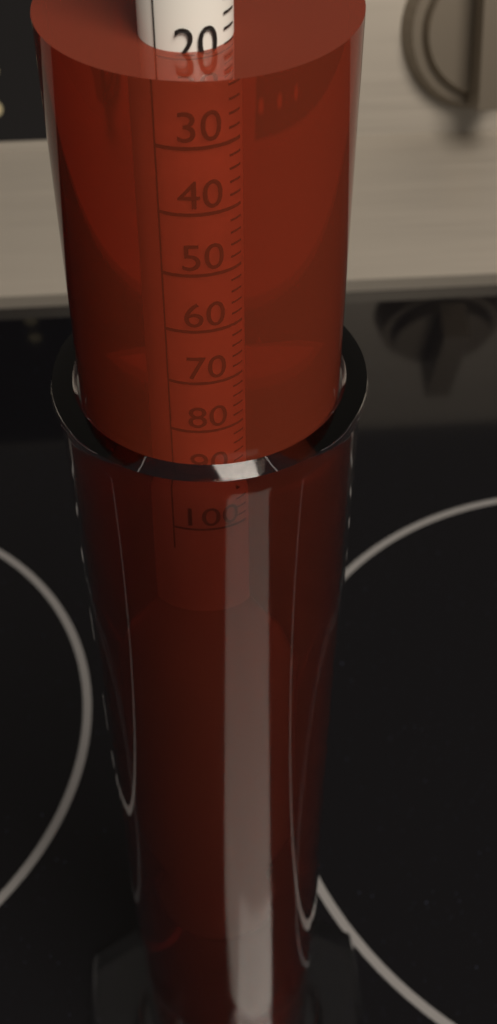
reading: 18 (no unit)
